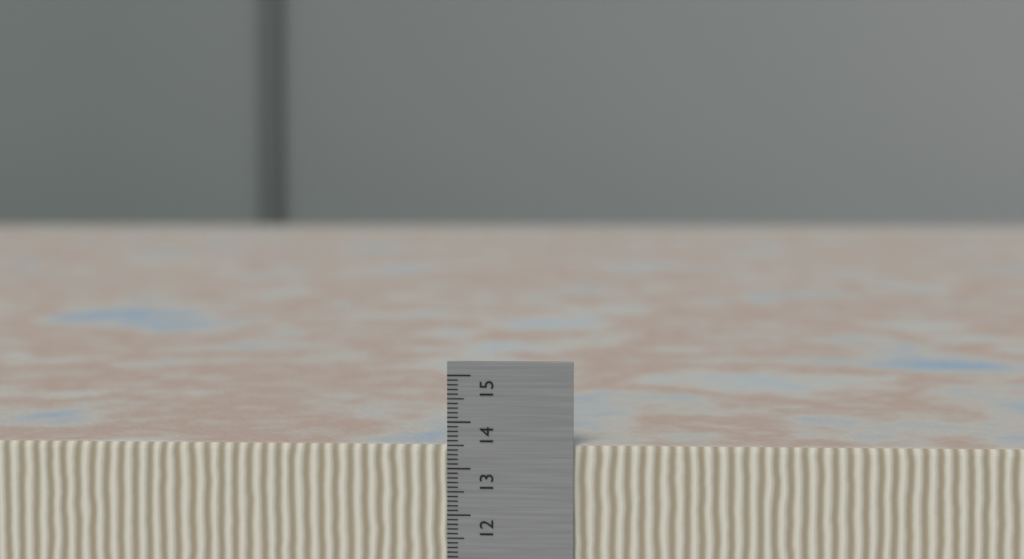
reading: 13.5 cm
